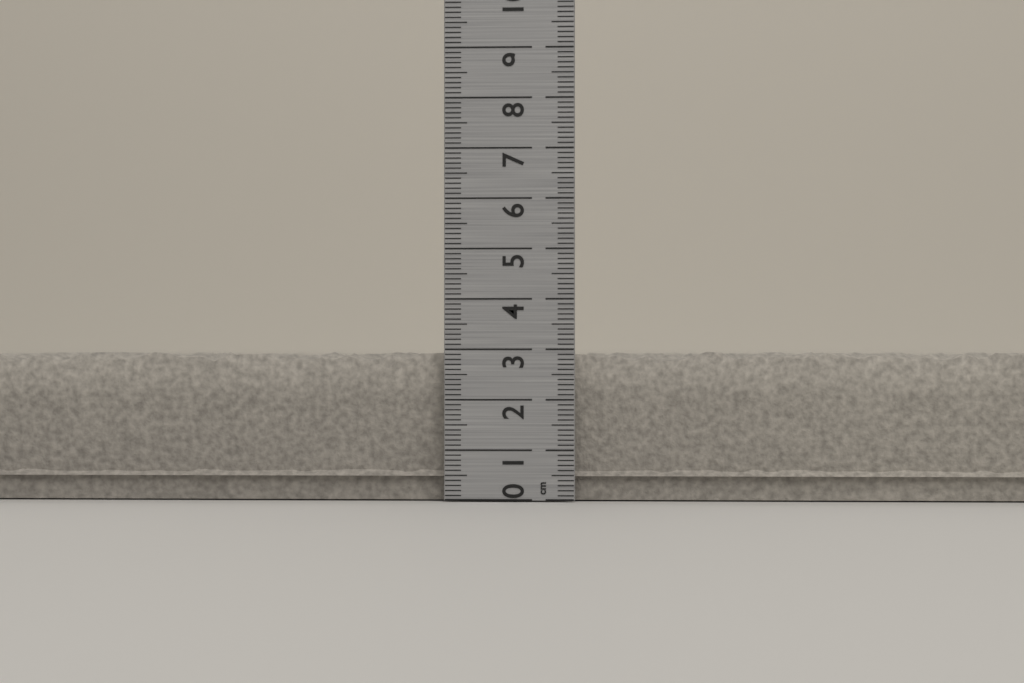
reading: 3.0 cm
